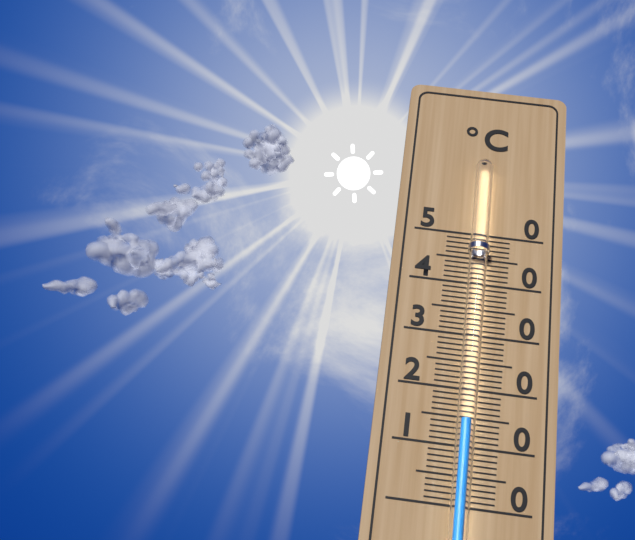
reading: 14 °C
